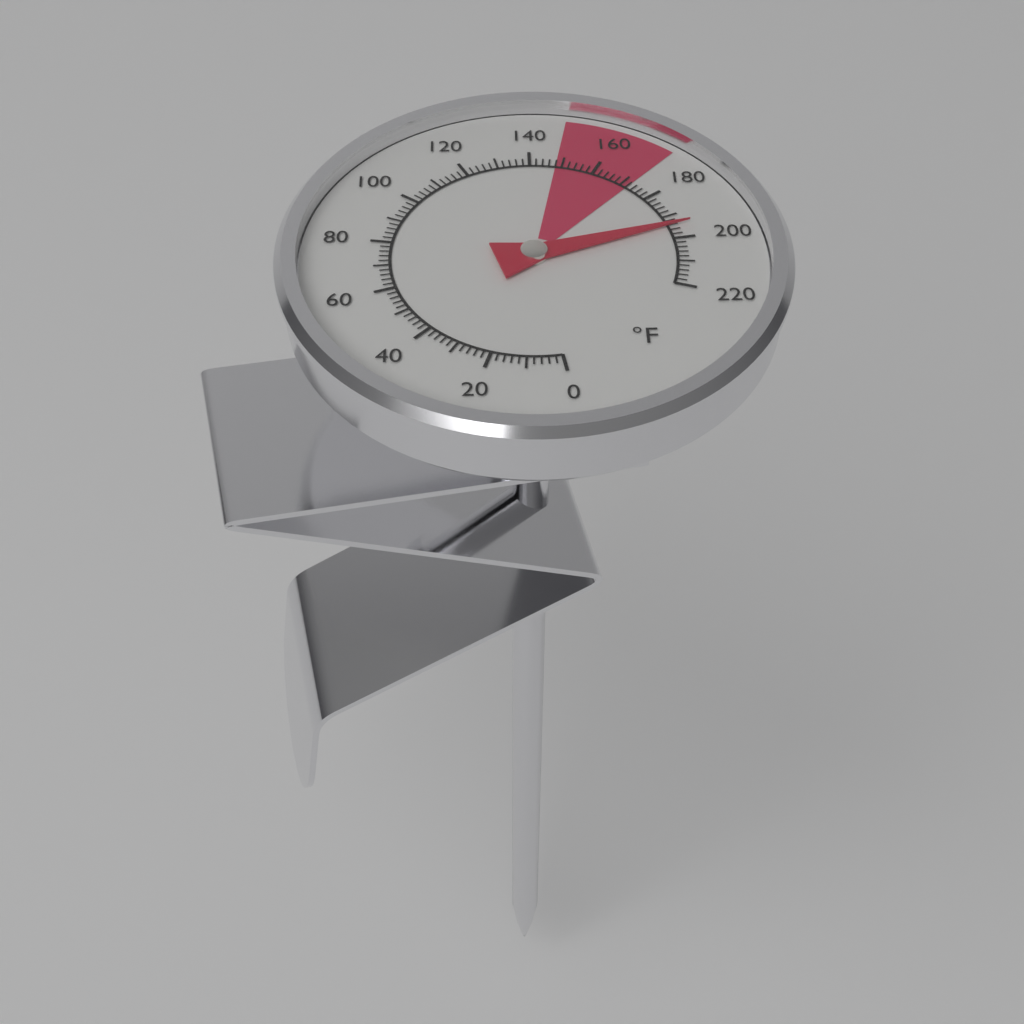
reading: 194 °F
